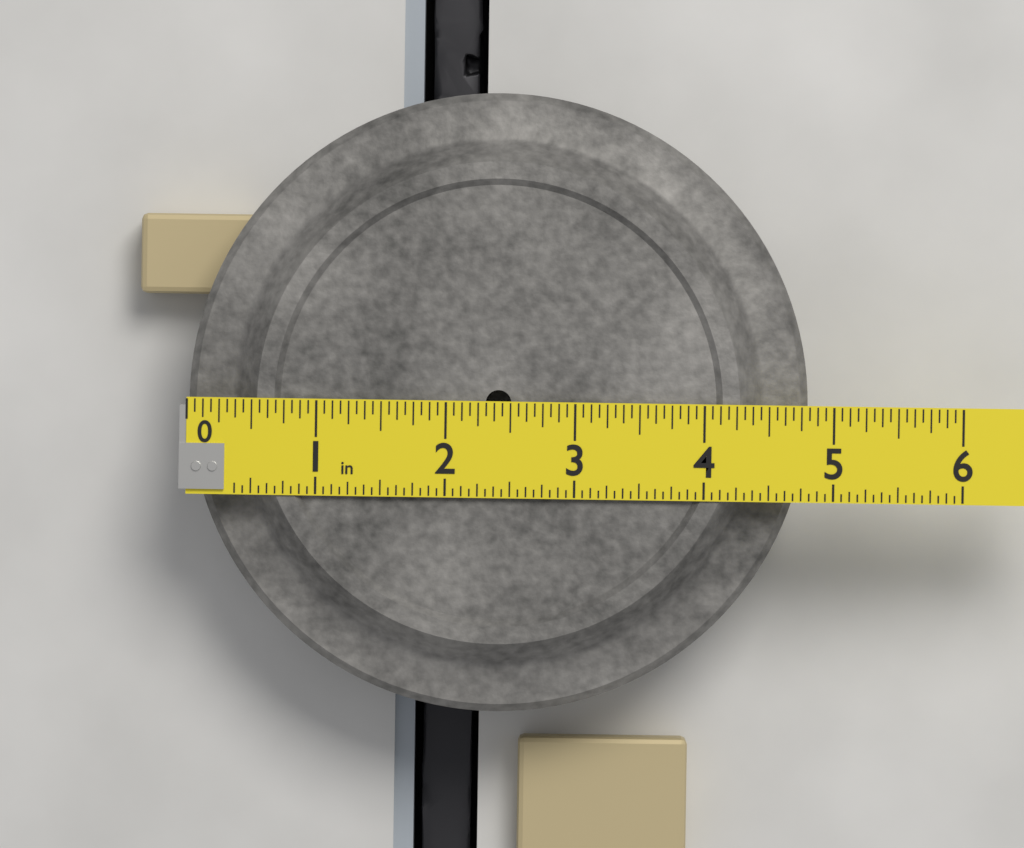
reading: 4.8125 in
